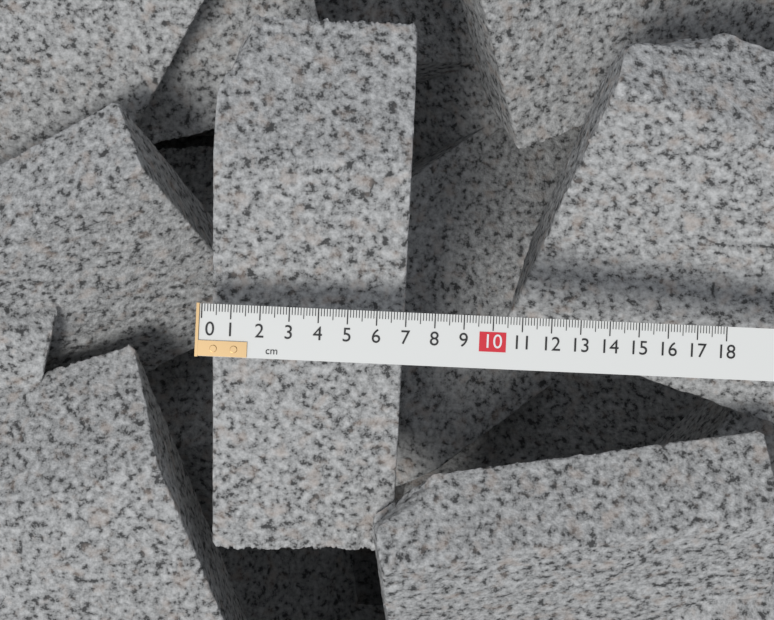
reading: 7.0 cm
